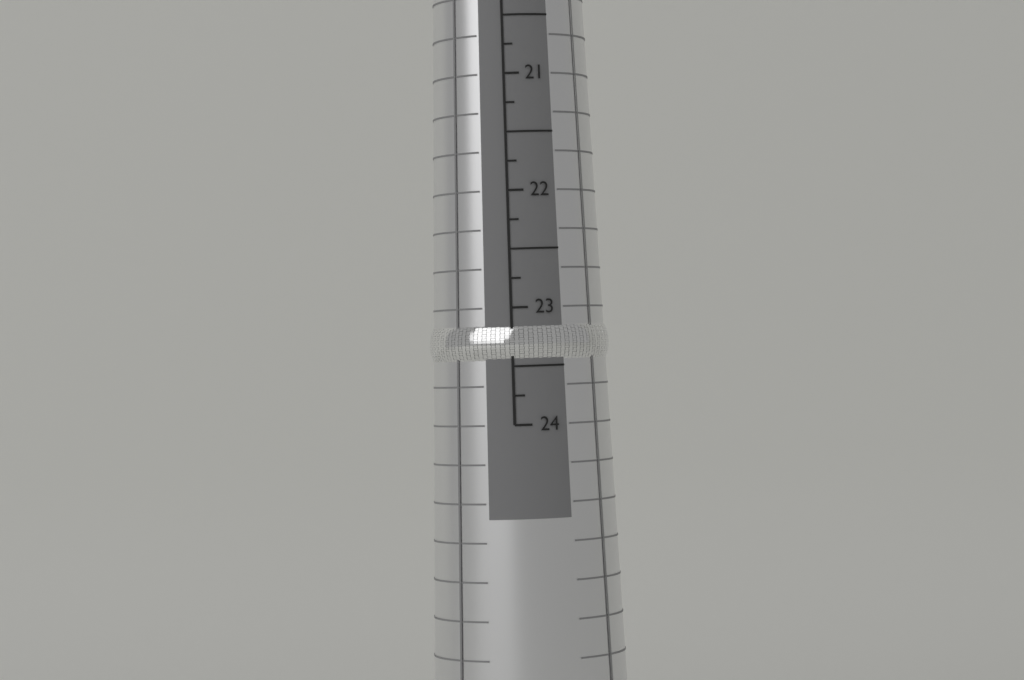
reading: 23.50 mm
